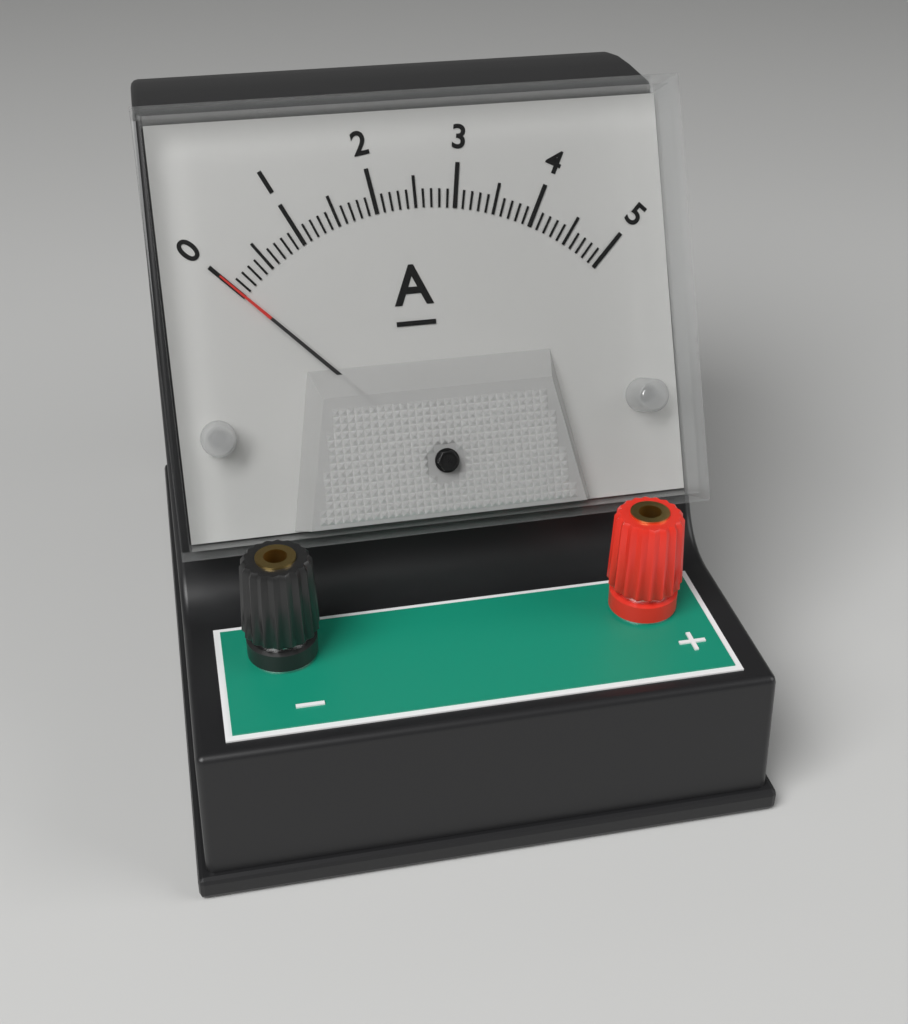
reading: 0.0 A
